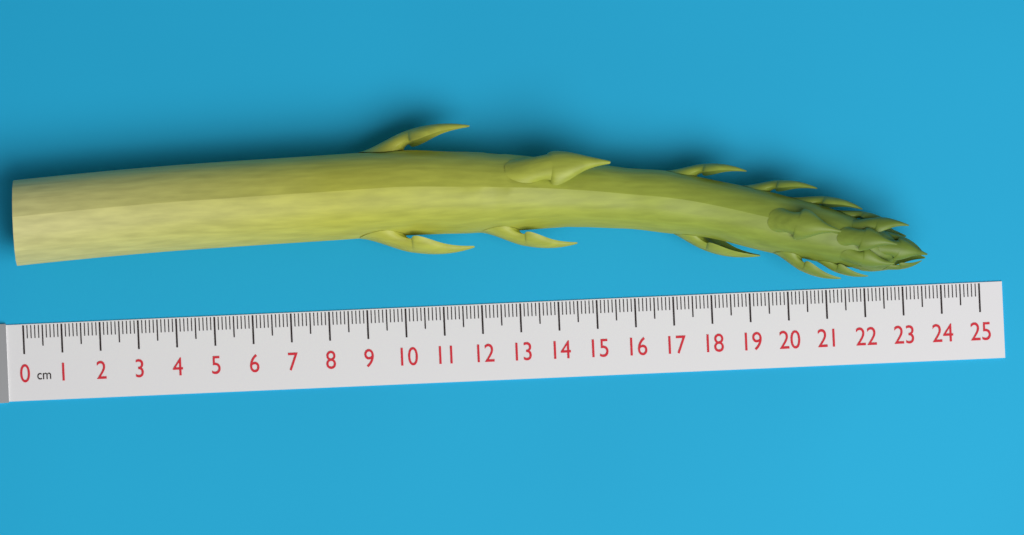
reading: 23.6 cm
